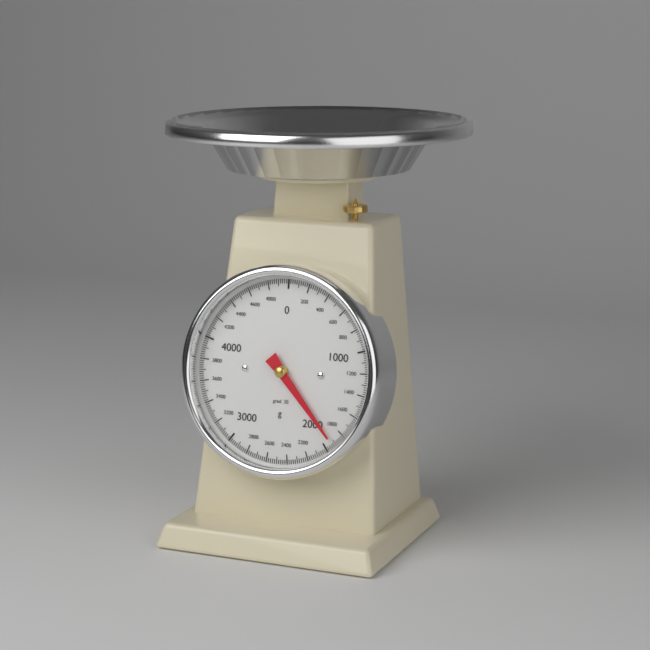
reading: 1920 g
